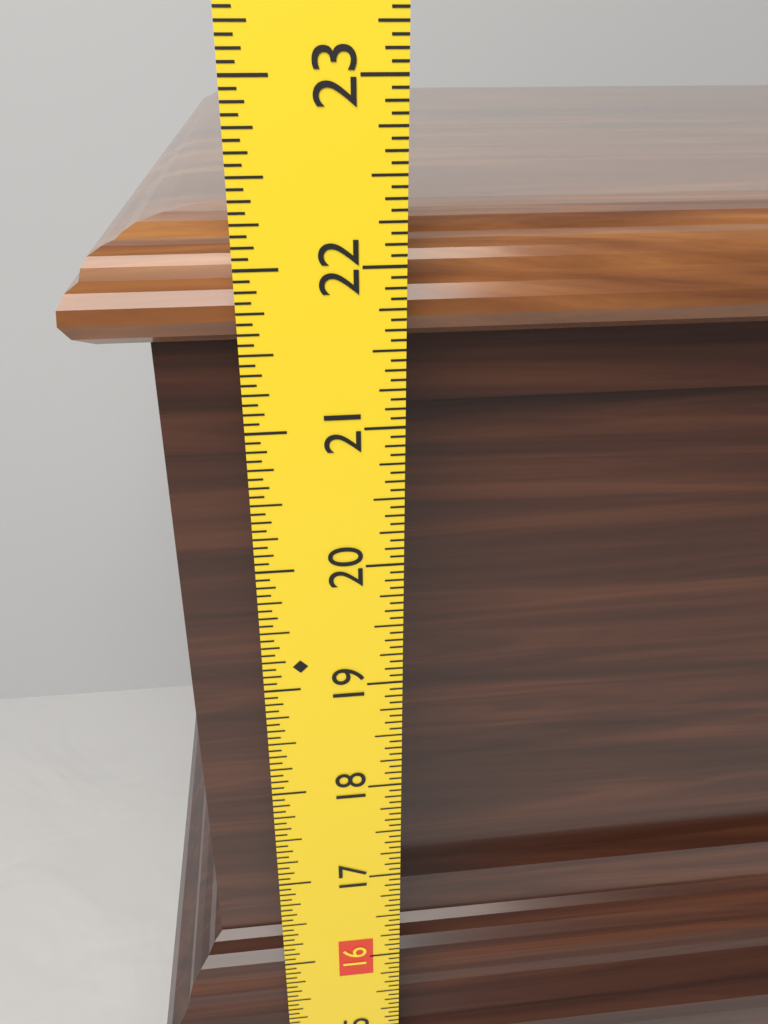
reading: 22.1875 in
